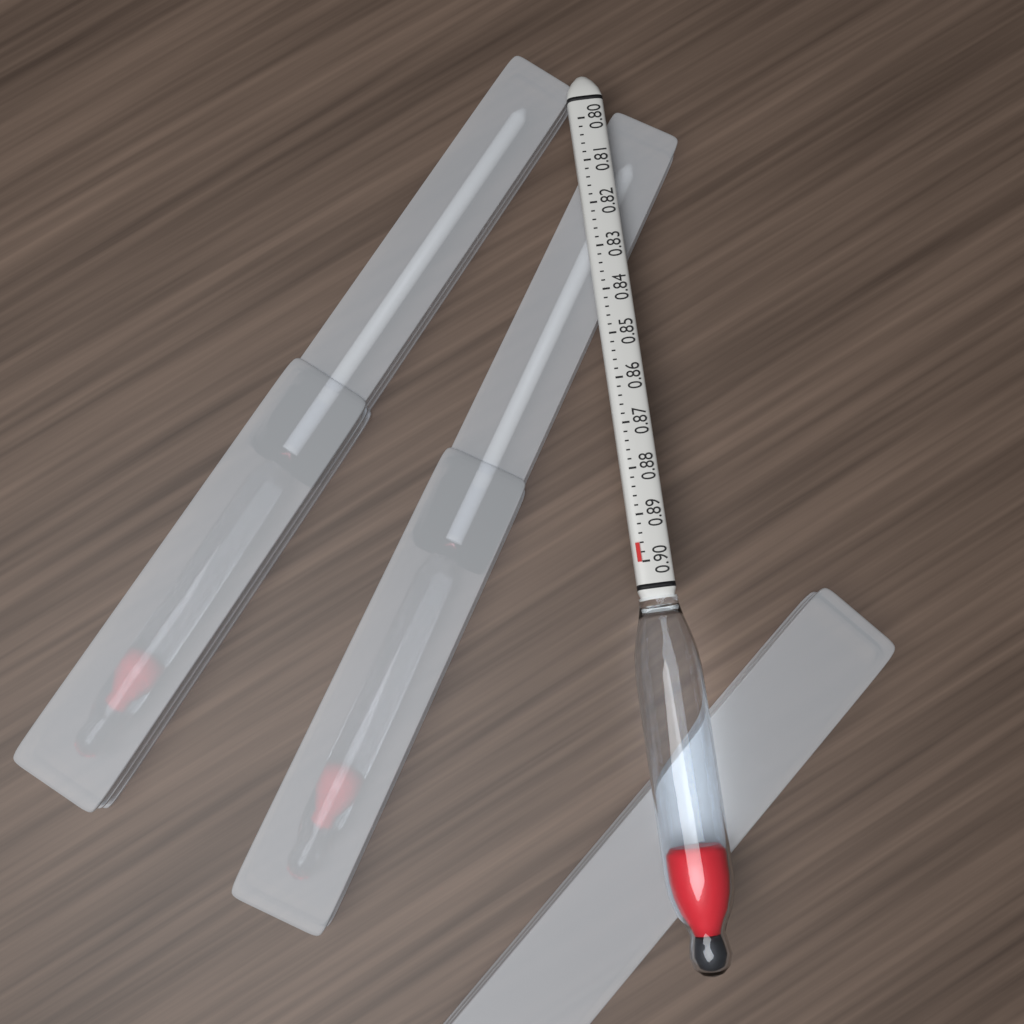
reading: 0.896 (no unit)
